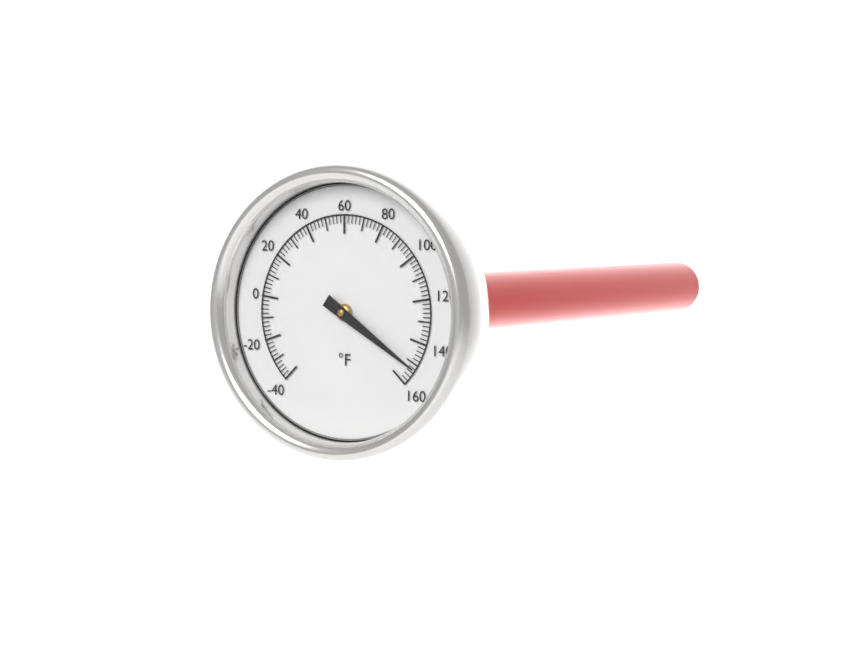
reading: 152 °F
